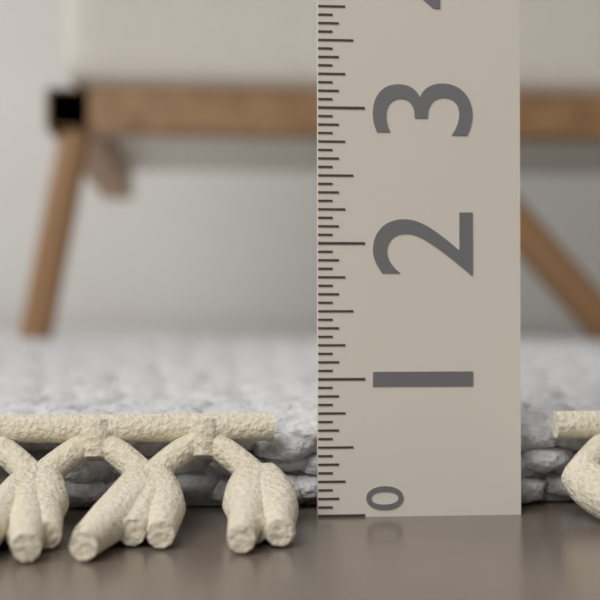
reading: 0.7500 (no unit)
